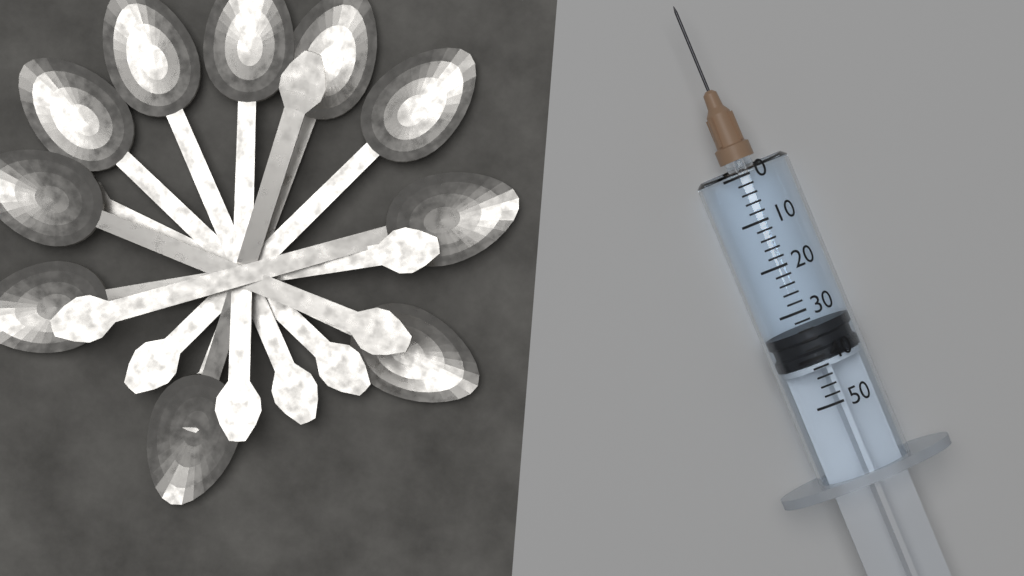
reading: 34 (no unit)
